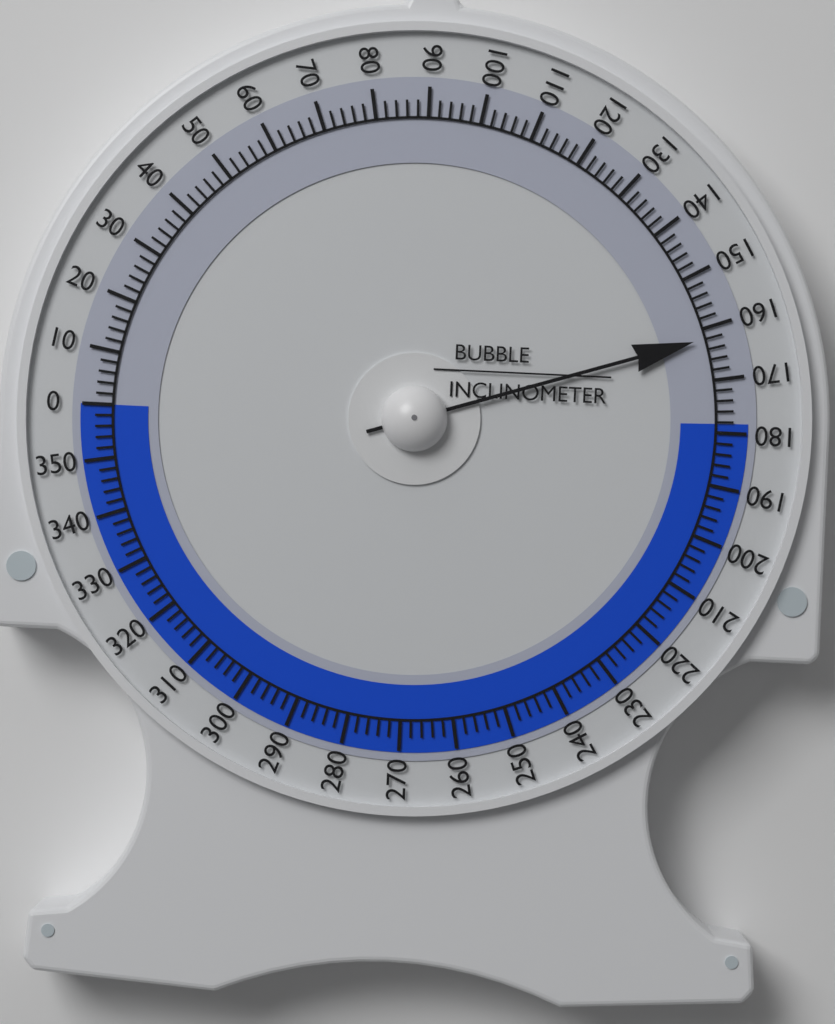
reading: 162 (no unit)
